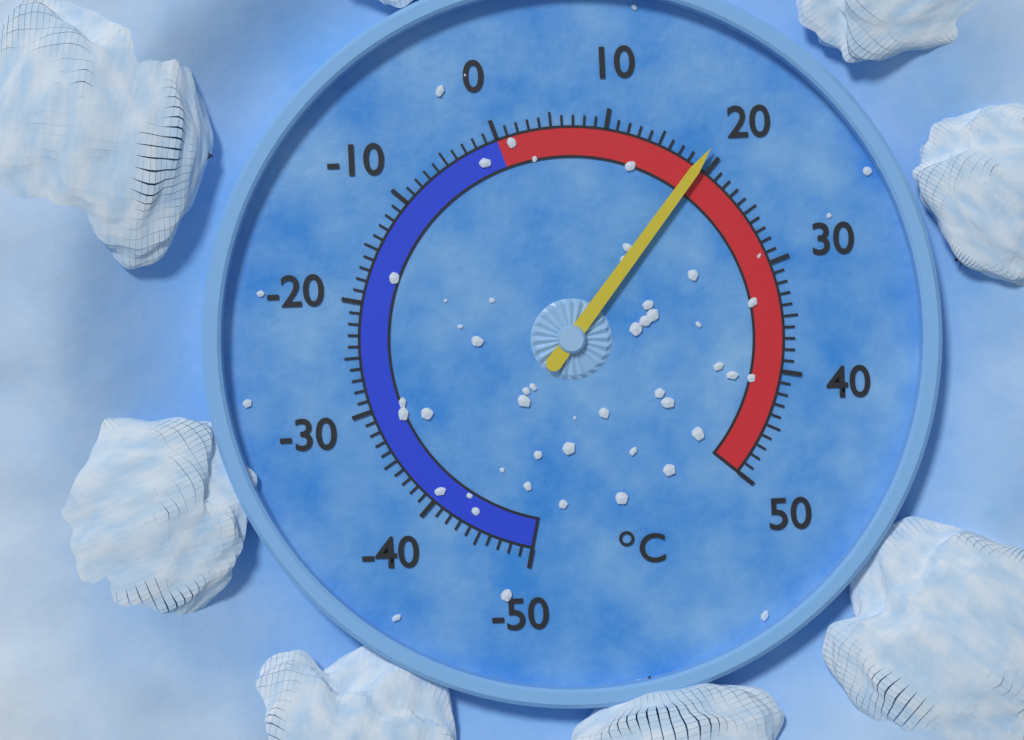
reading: 19 °C
